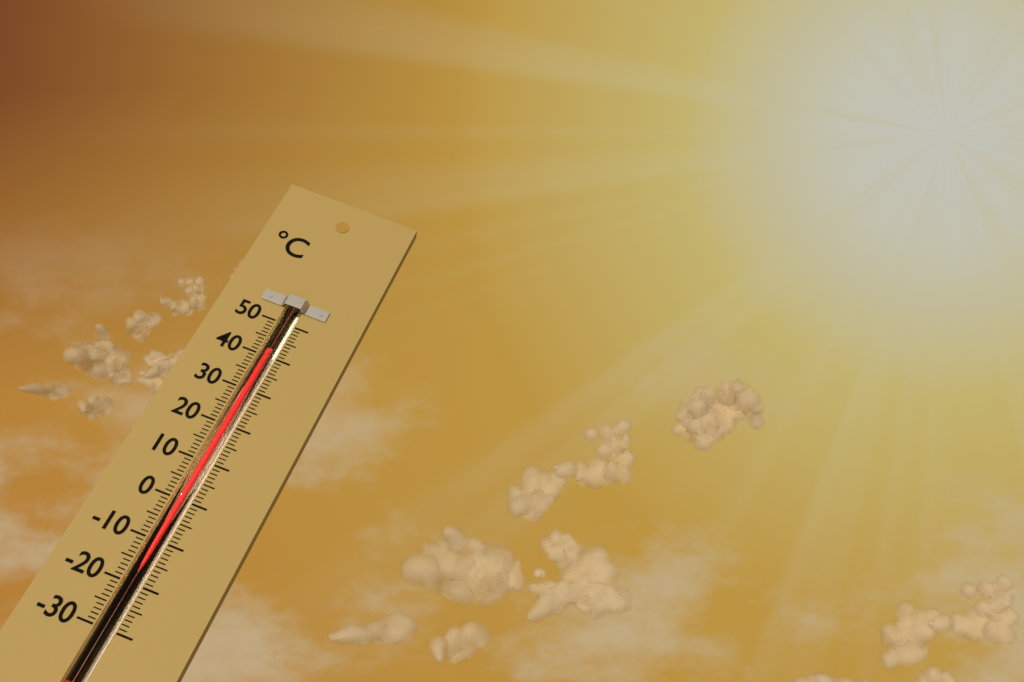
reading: 41 °C
